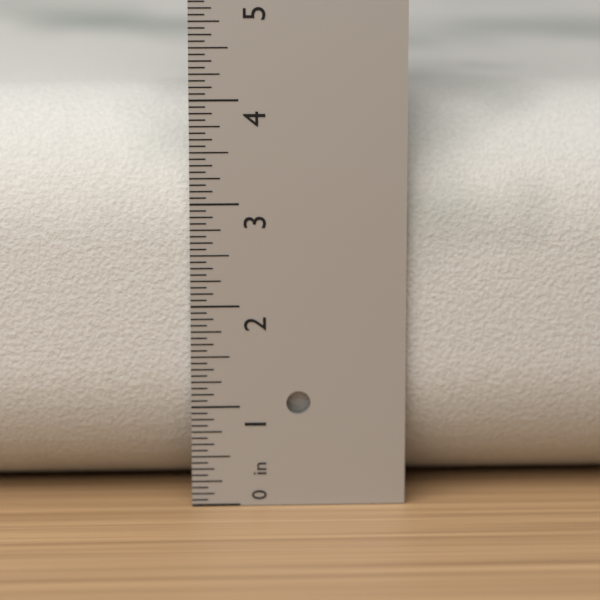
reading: 4.0000 in
